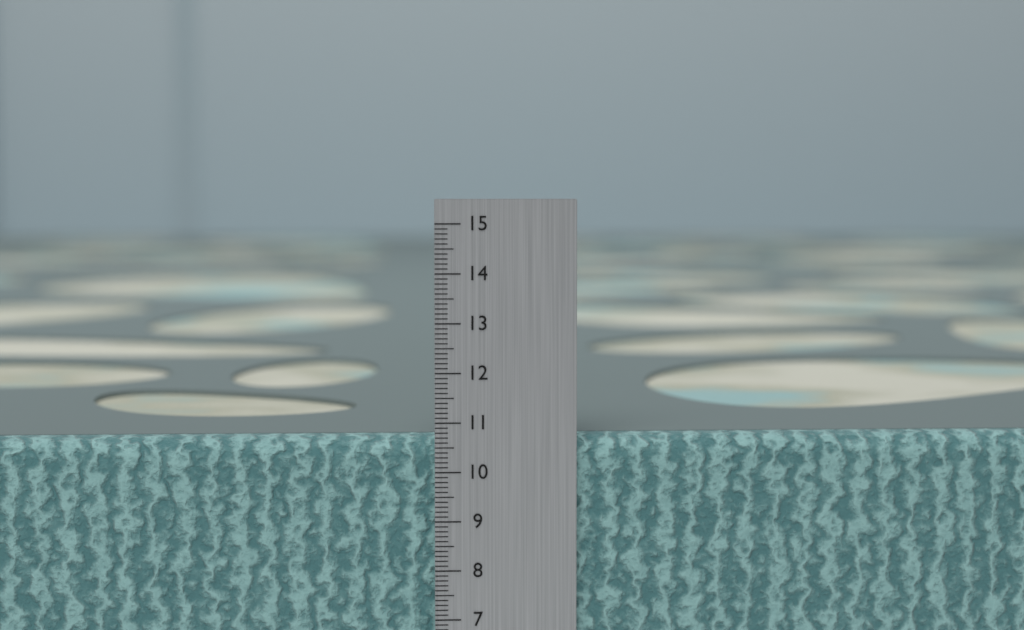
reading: 10.7 cm
